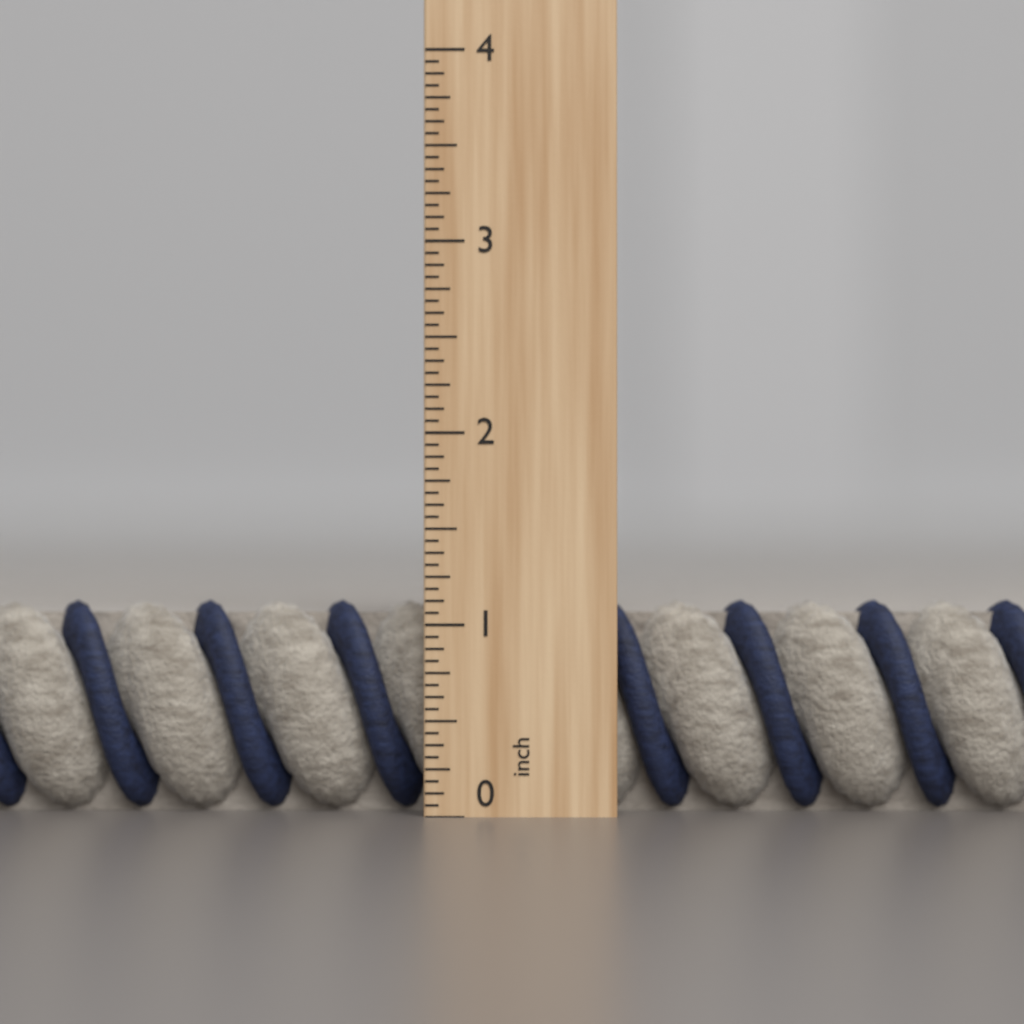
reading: 1.1250 inch
